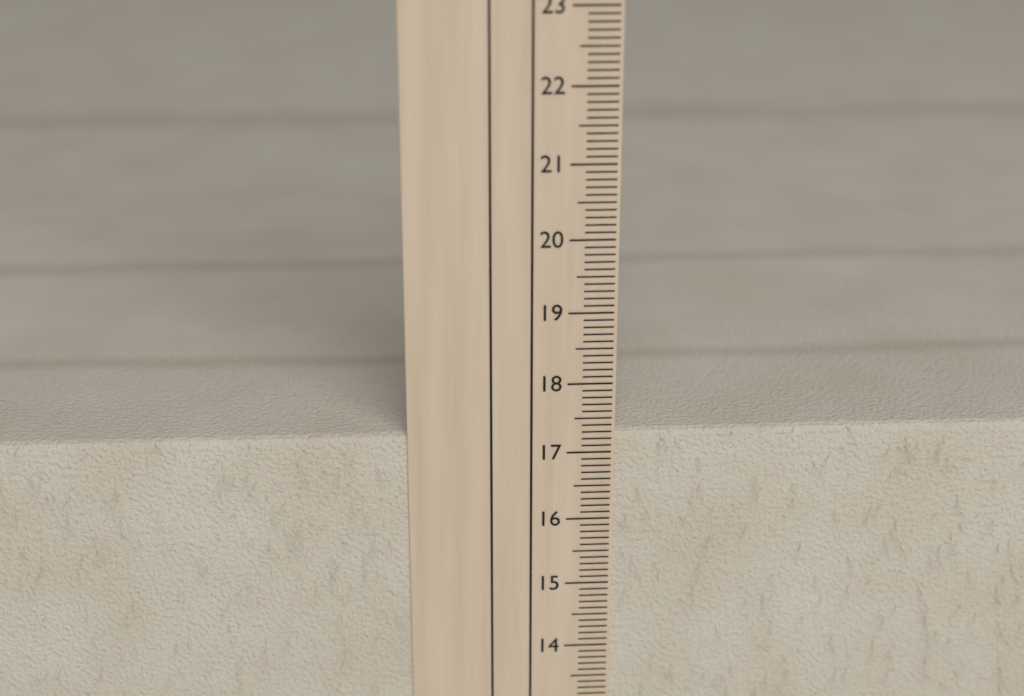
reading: 17.3 cm
